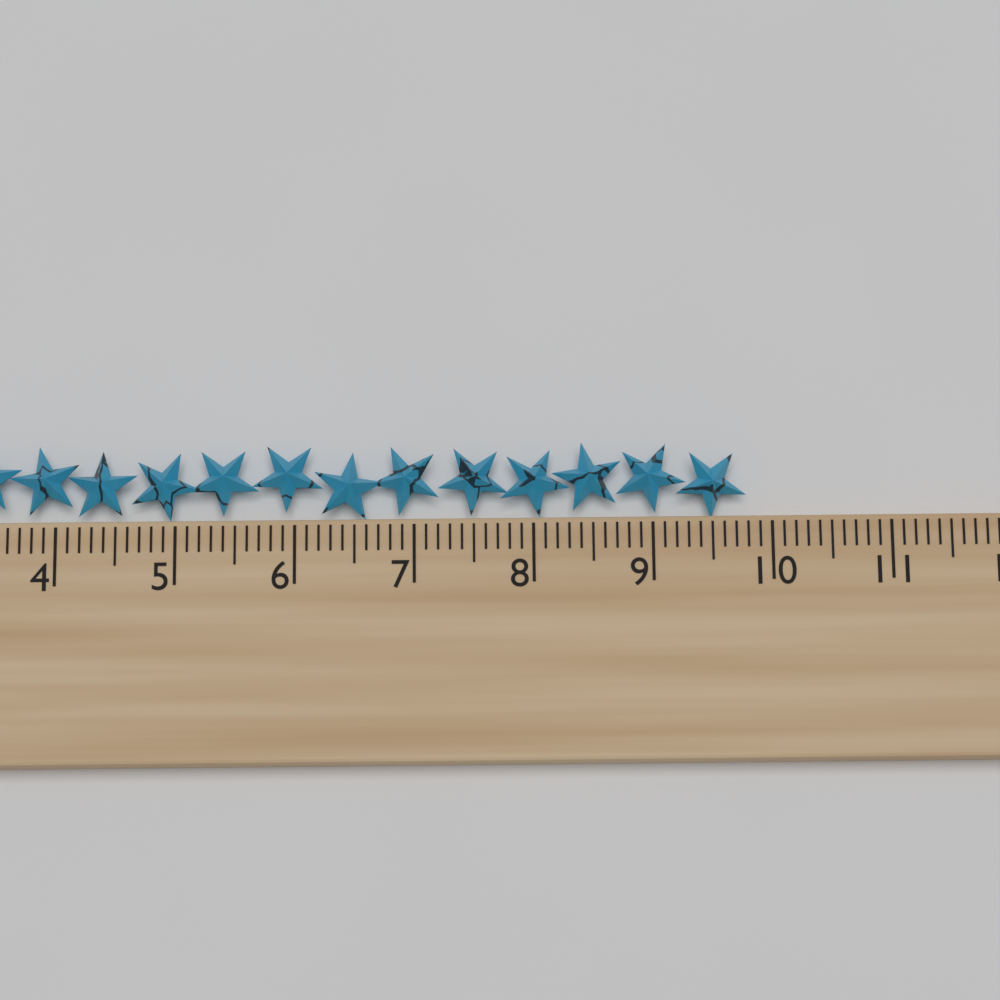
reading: 9.8 cm
